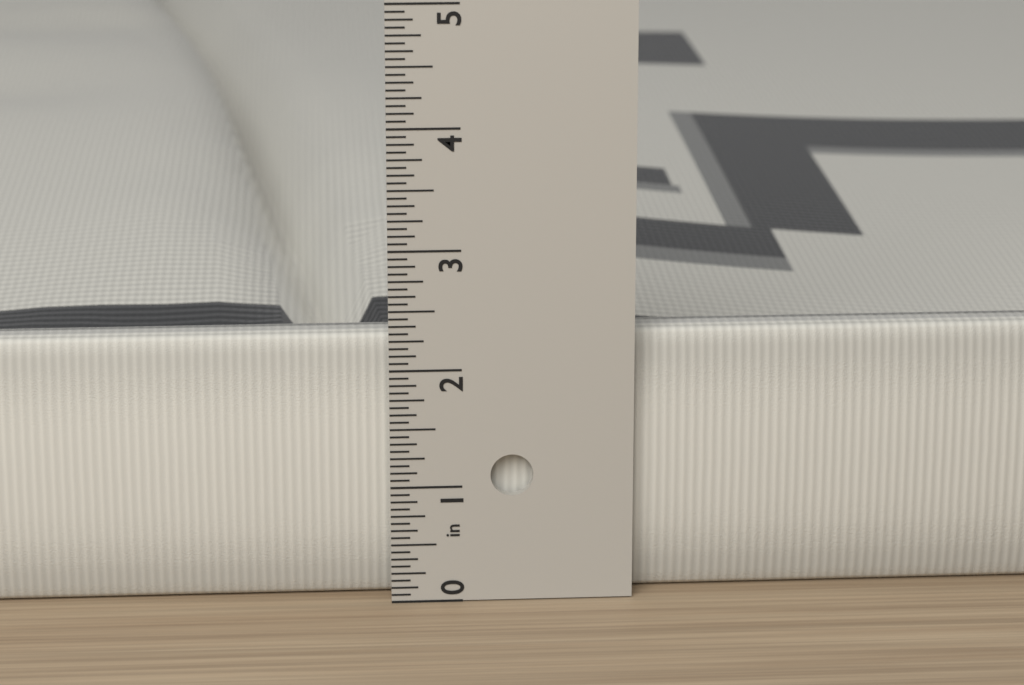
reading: 2.2500 in
